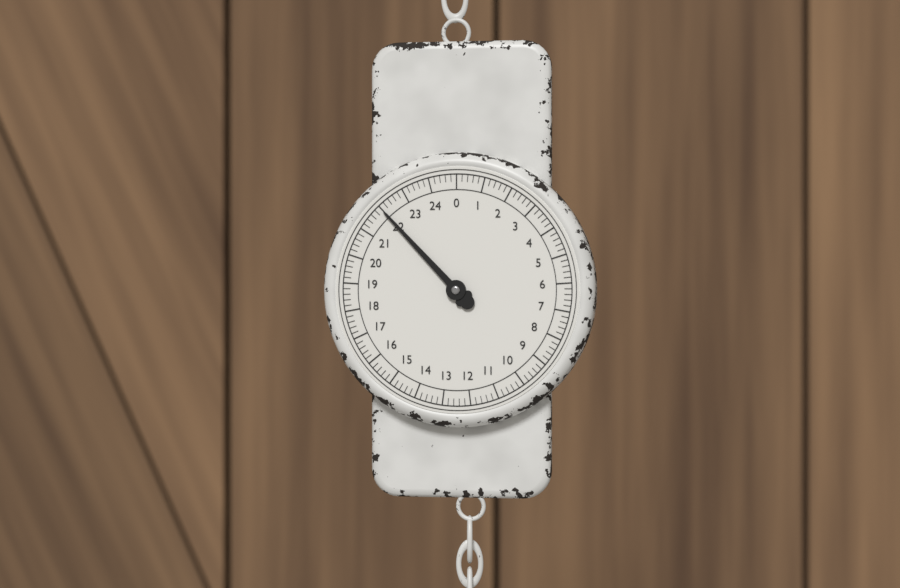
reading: 22.0 (no unit)
